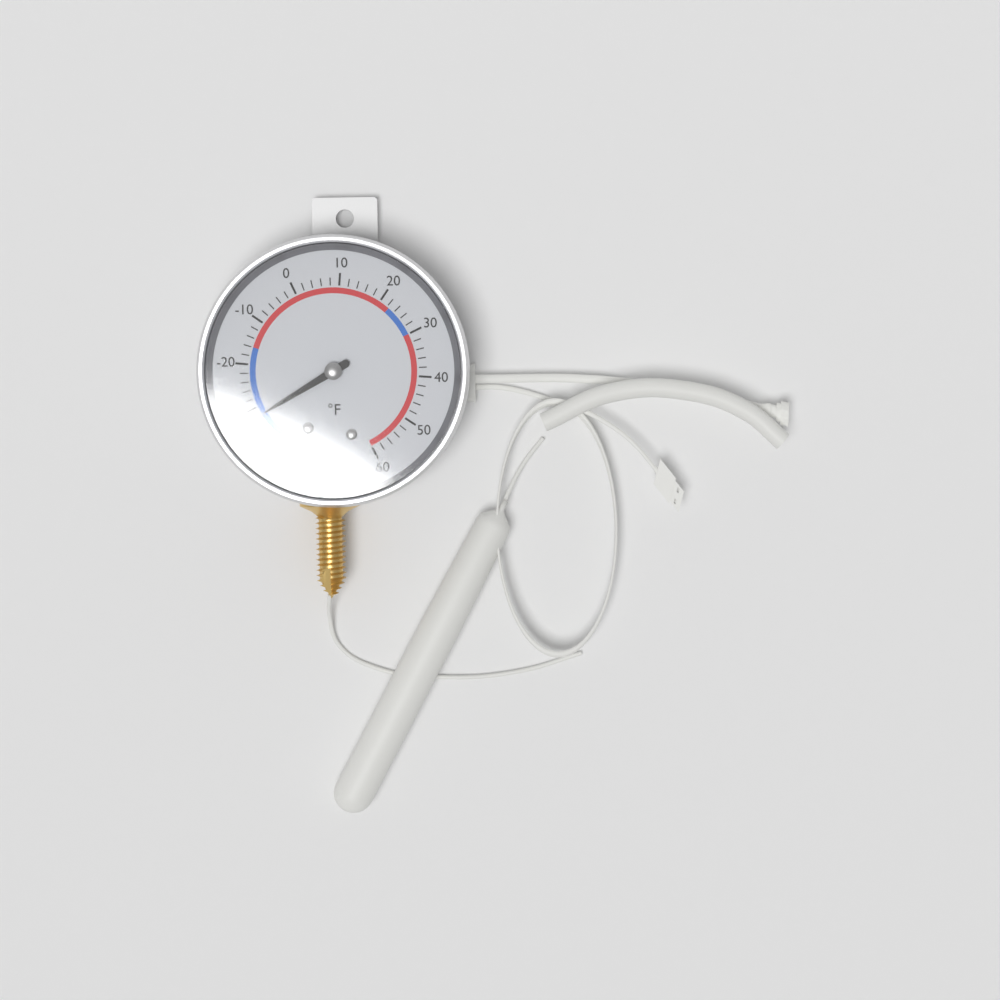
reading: -32 °F
